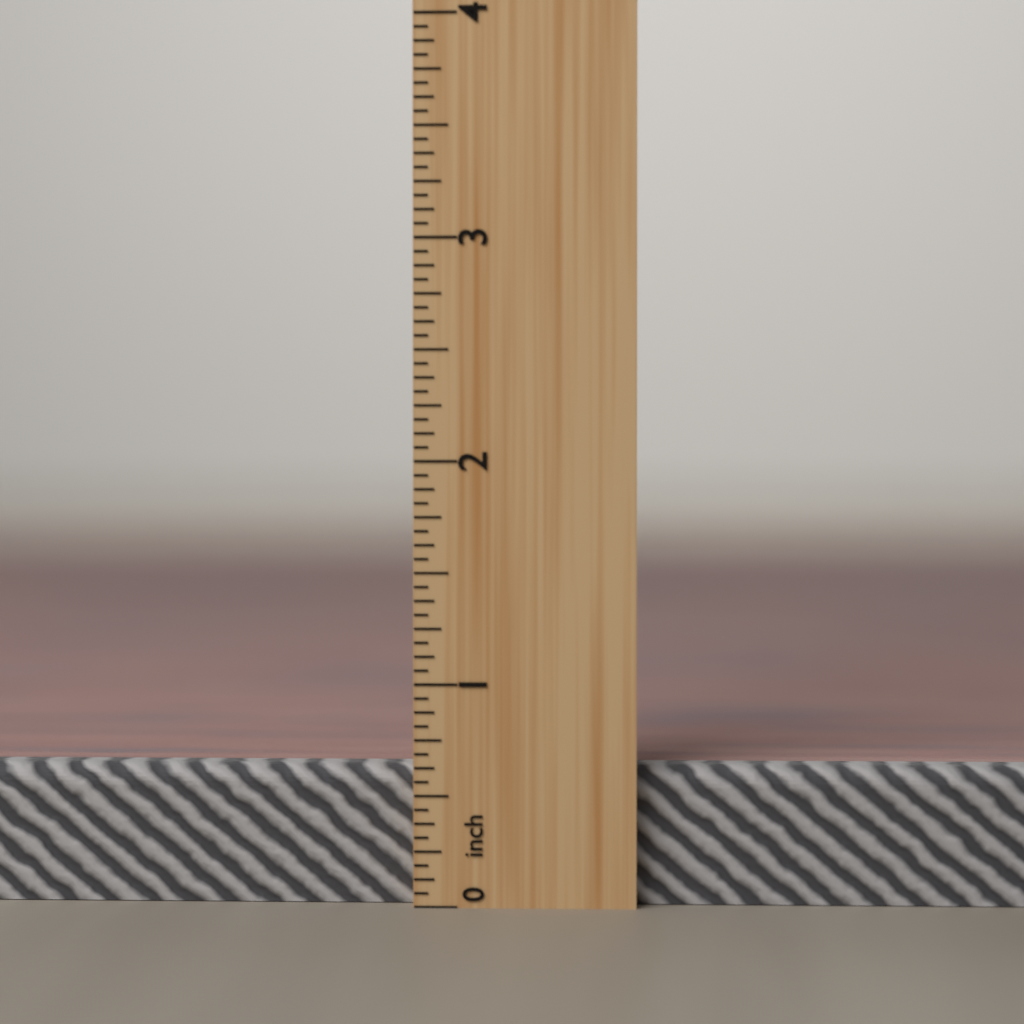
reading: 0.6250 inch
